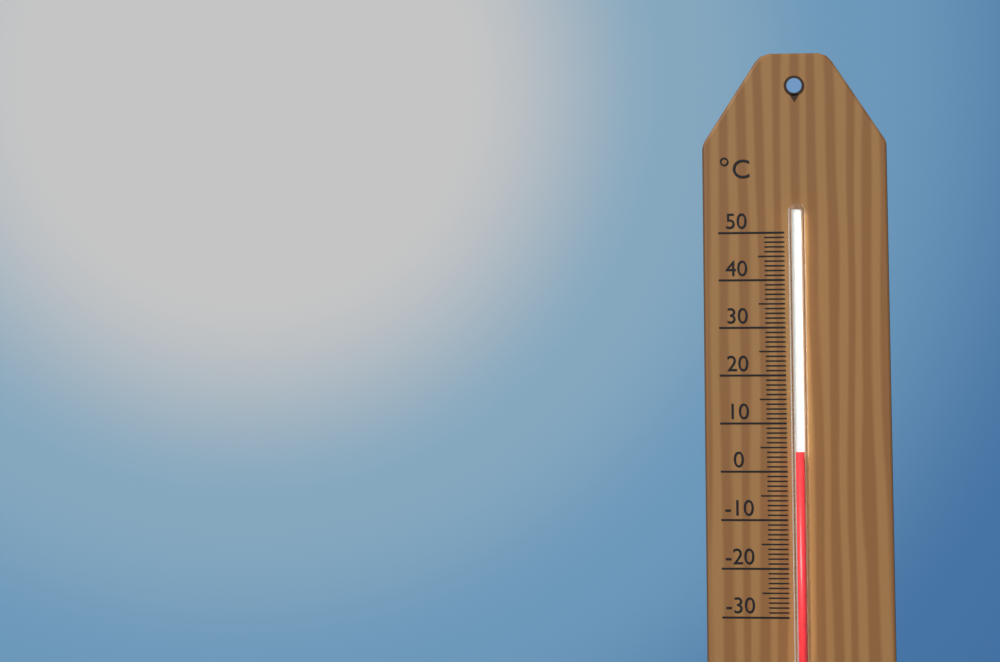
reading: 4 °C
